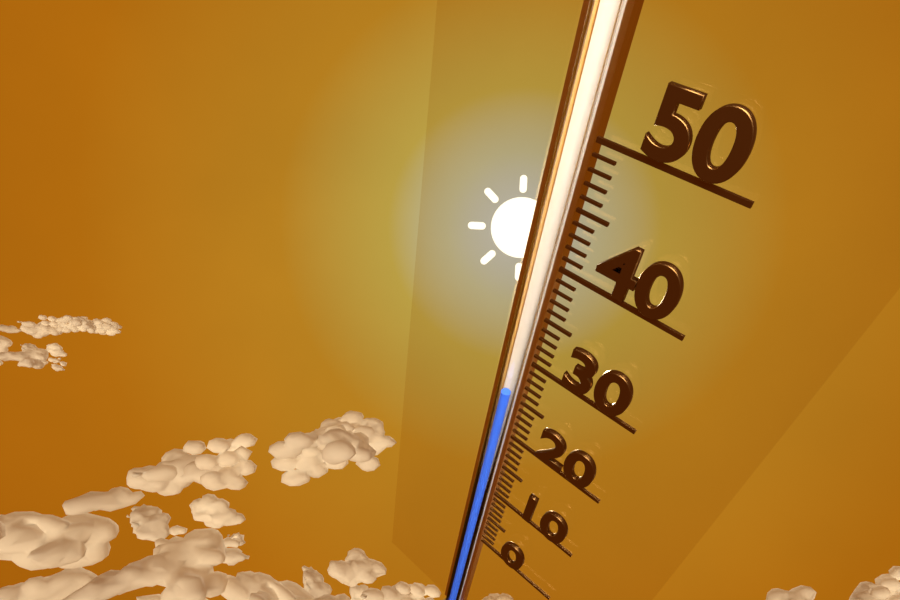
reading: 25 (no unit)
